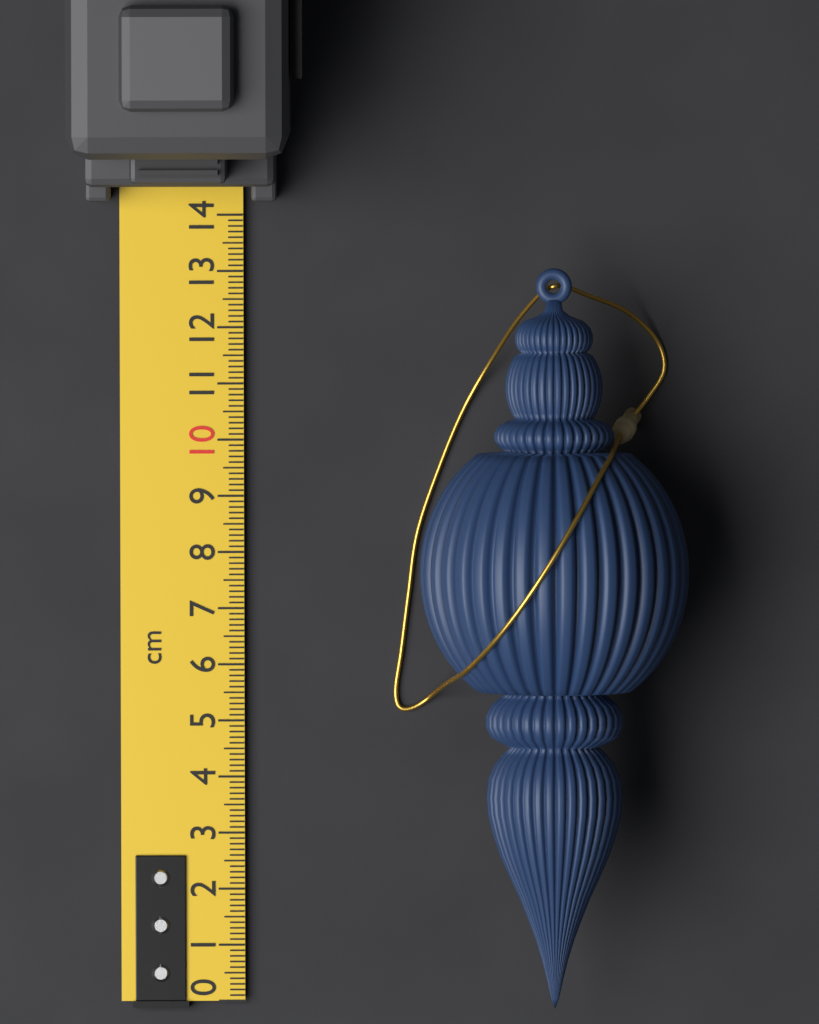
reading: 13.1 cm
